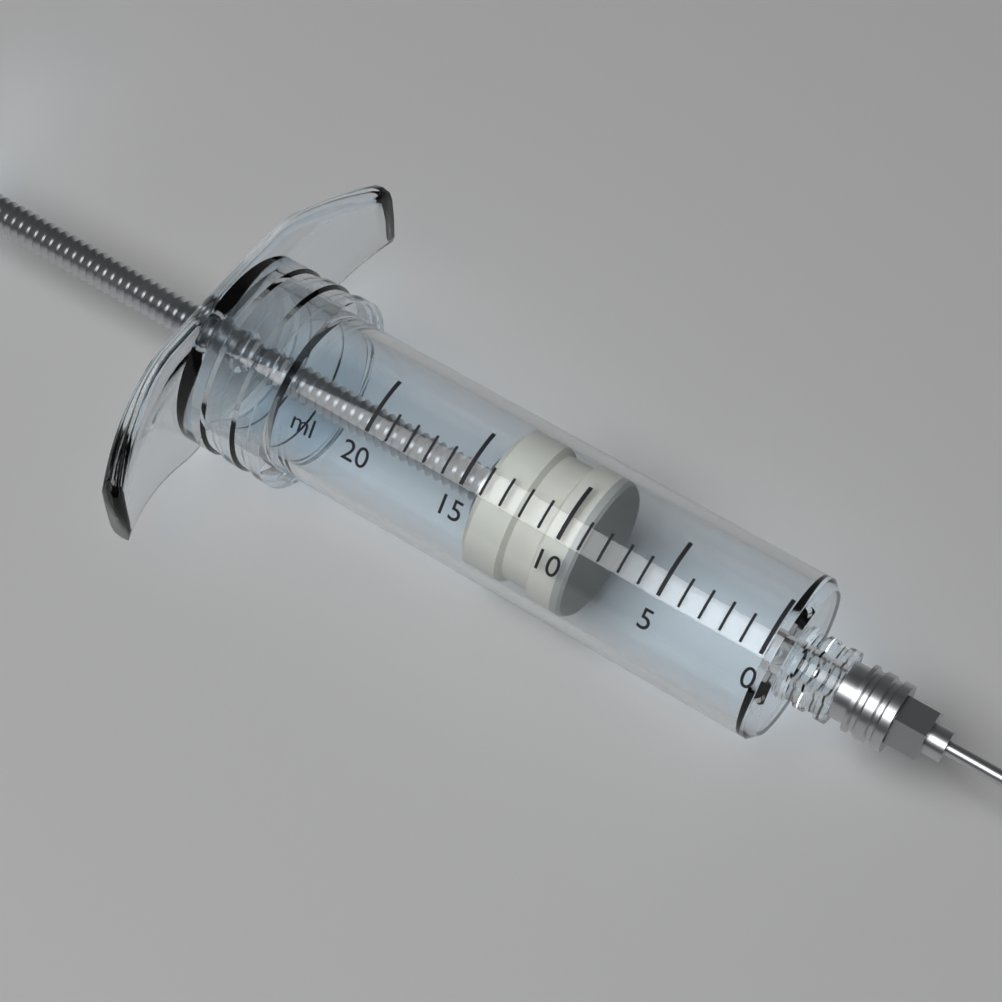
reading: 9 ml
